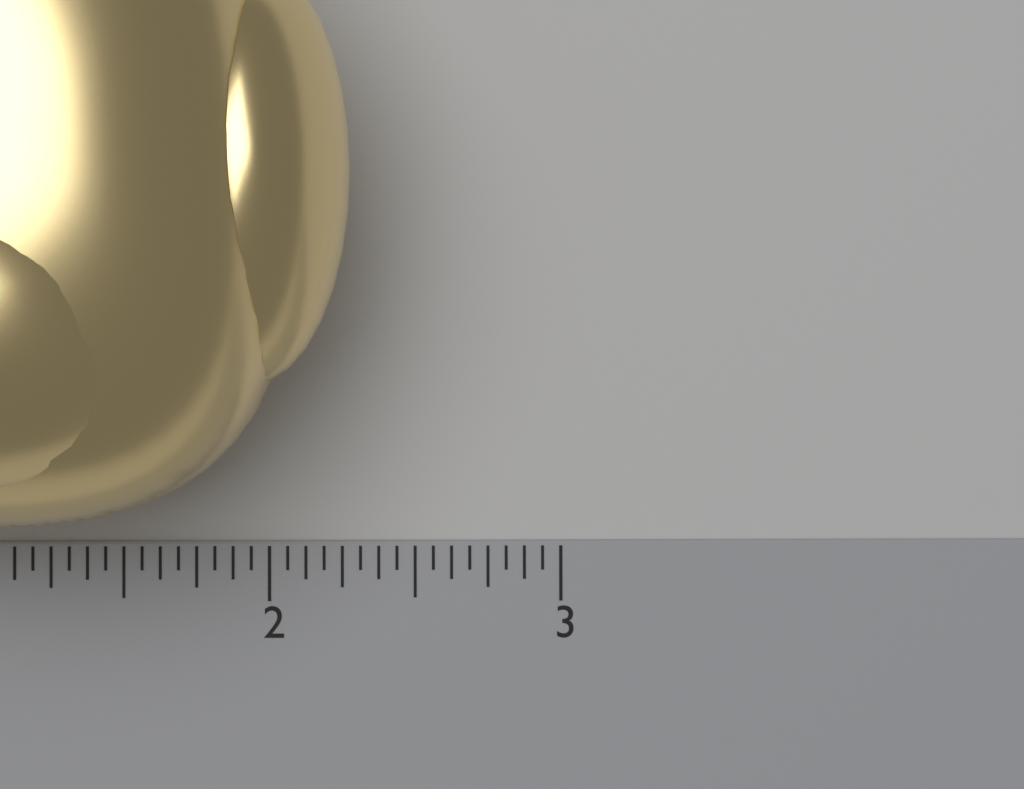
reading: 2.3125 inch
